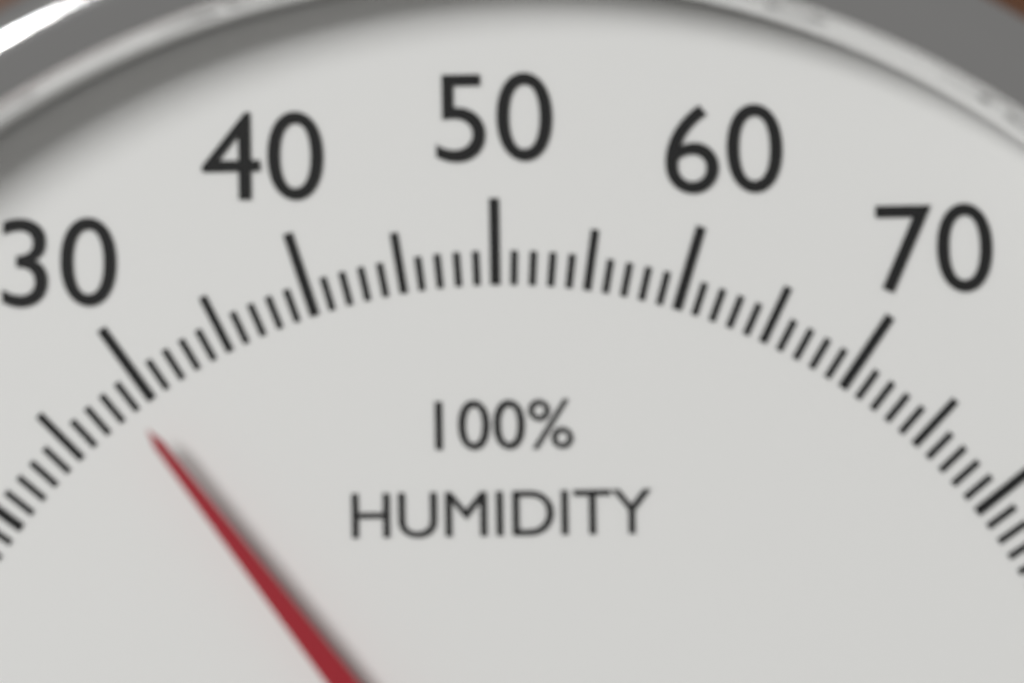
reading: 29 %
